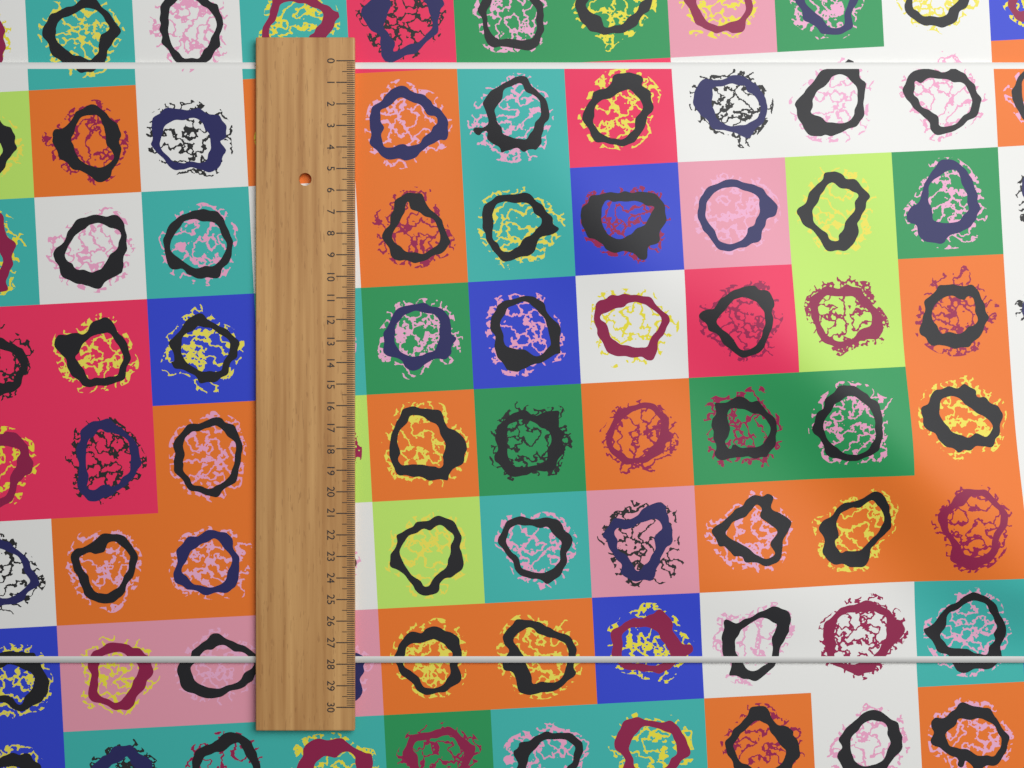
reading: 28.0 (no unit)
